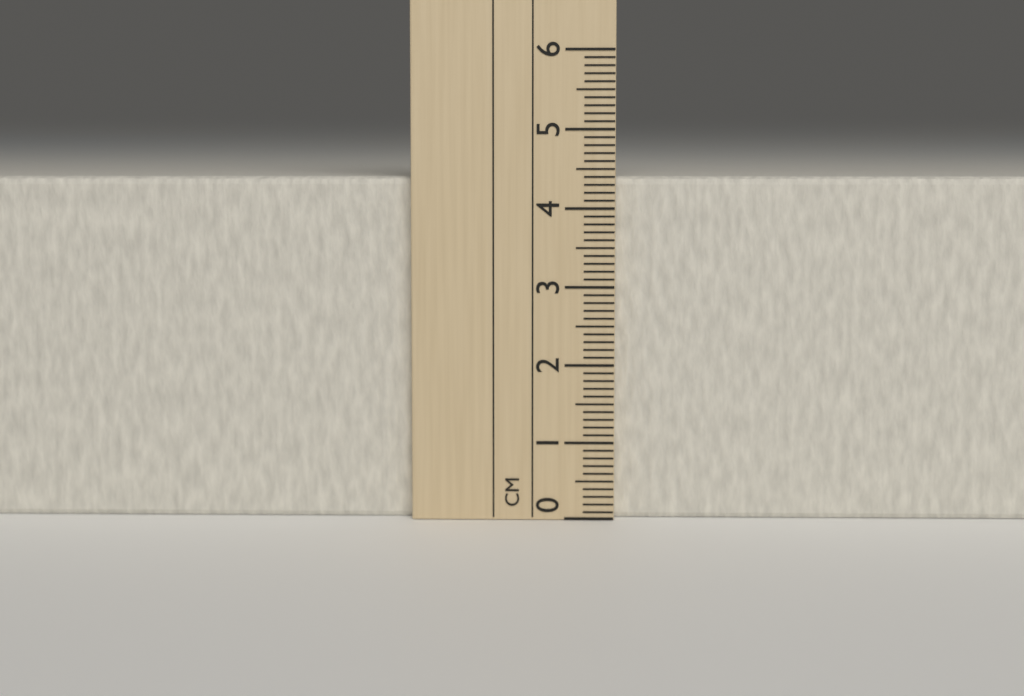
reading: 4.4 cm
